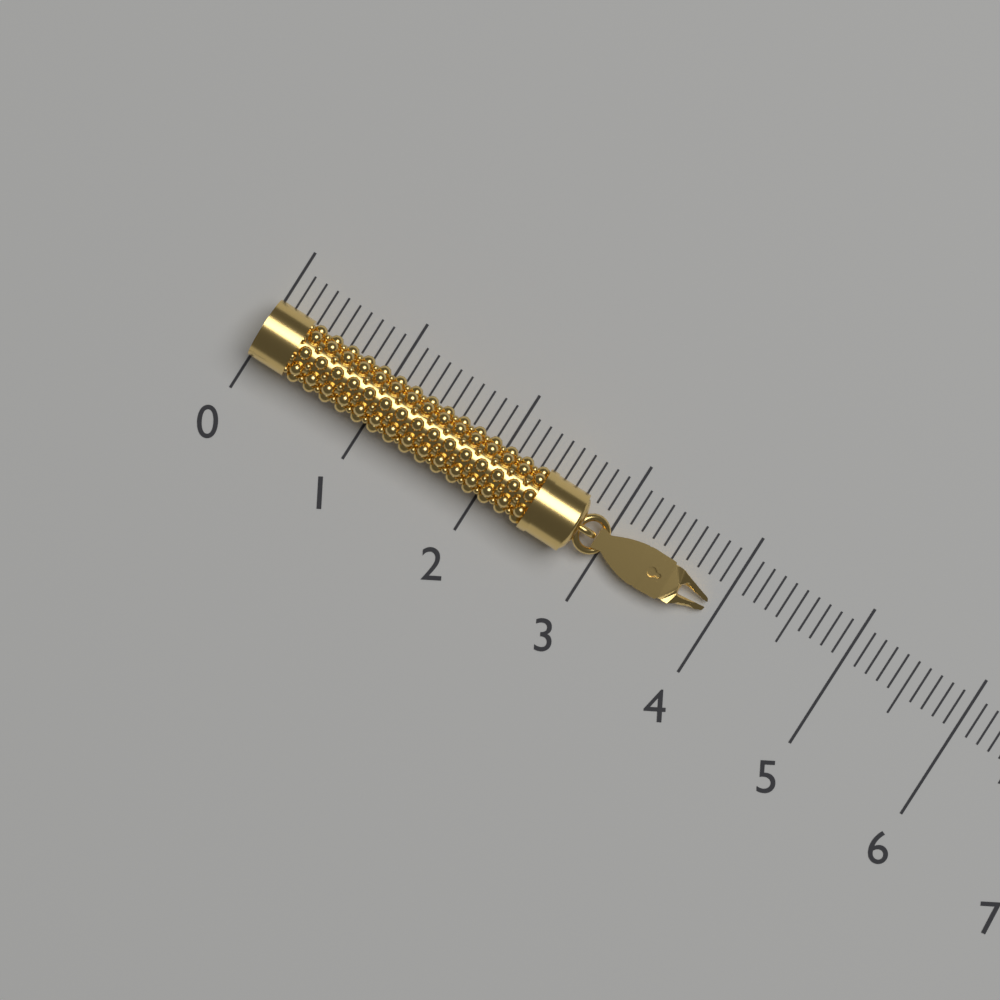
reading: 3.9 (no unit)
